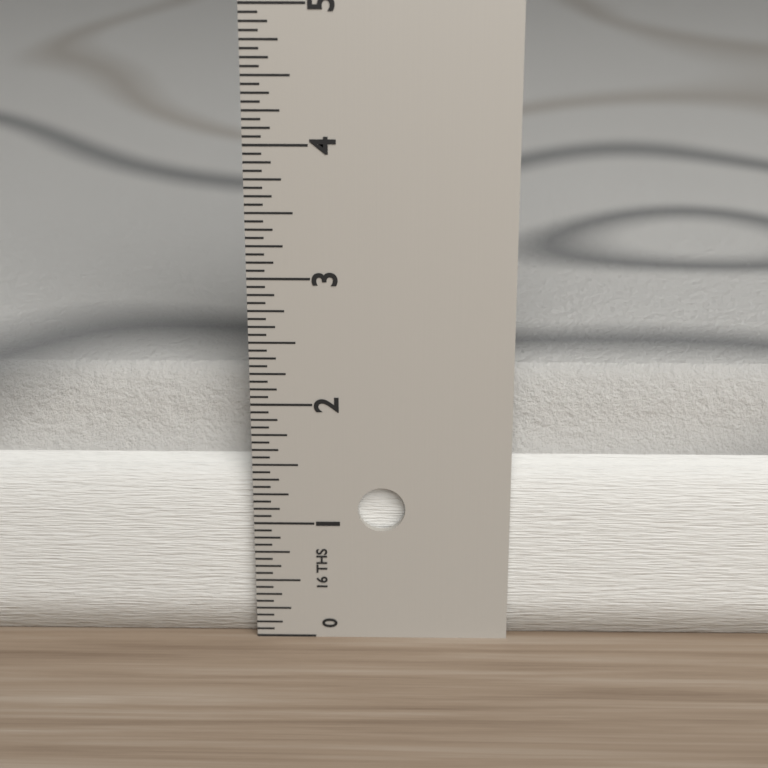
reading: 2.1875 in
